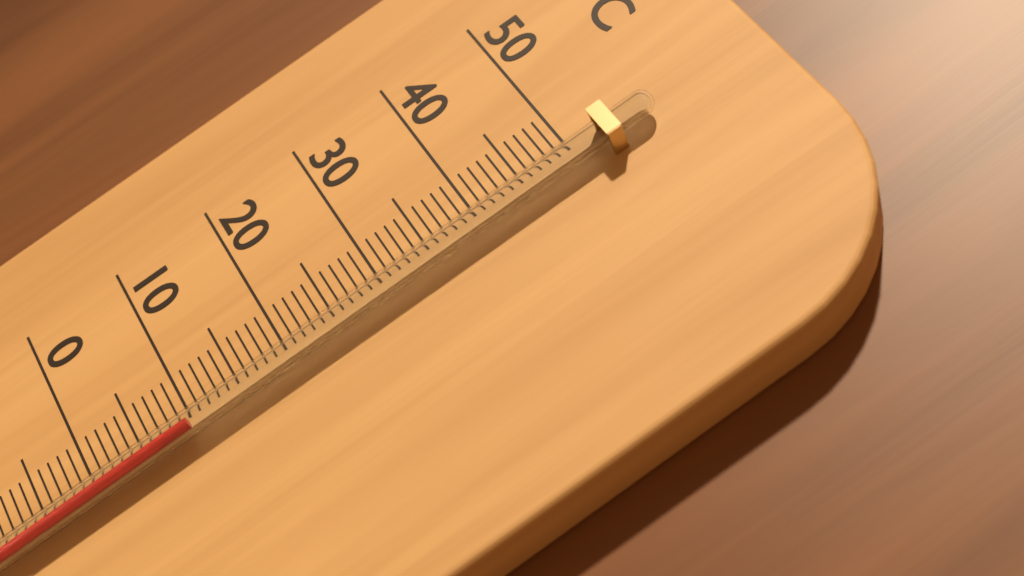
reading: 10 °C
